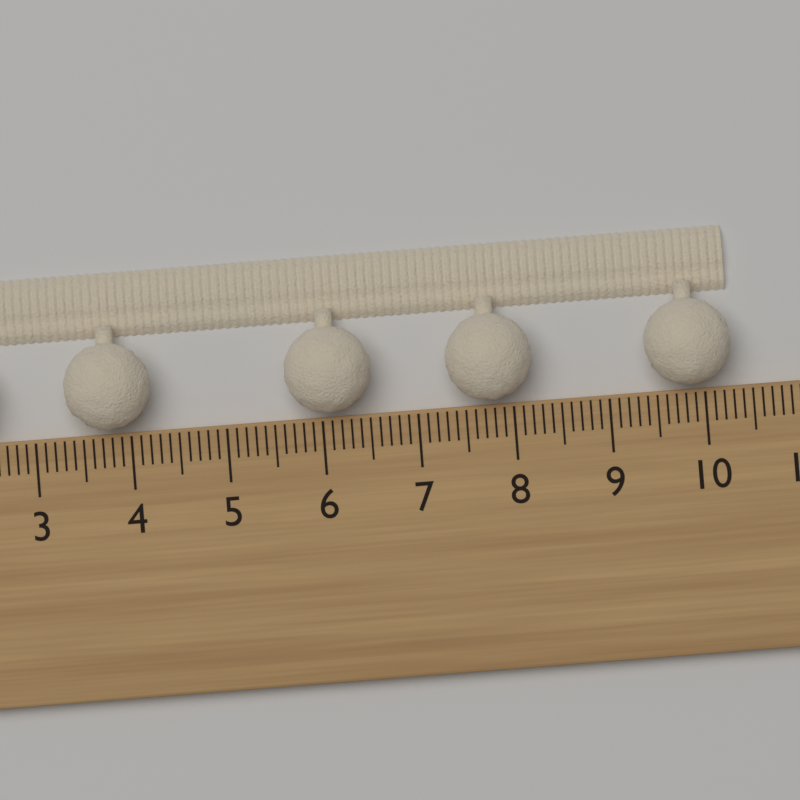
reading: 10.3 cm
